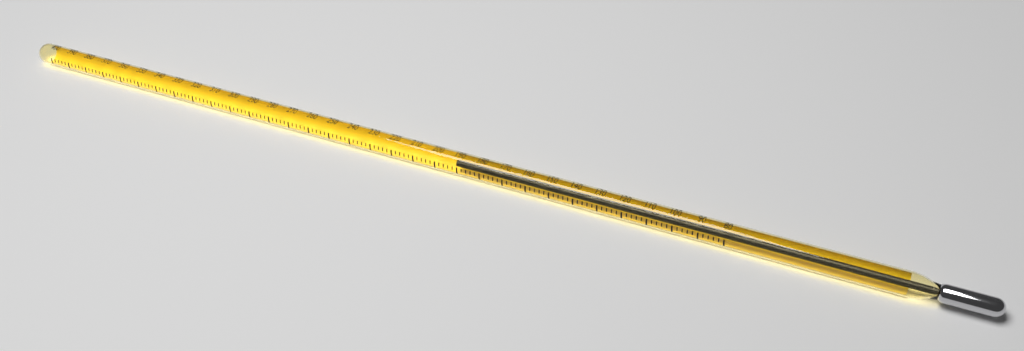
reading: 192 (no unit)
